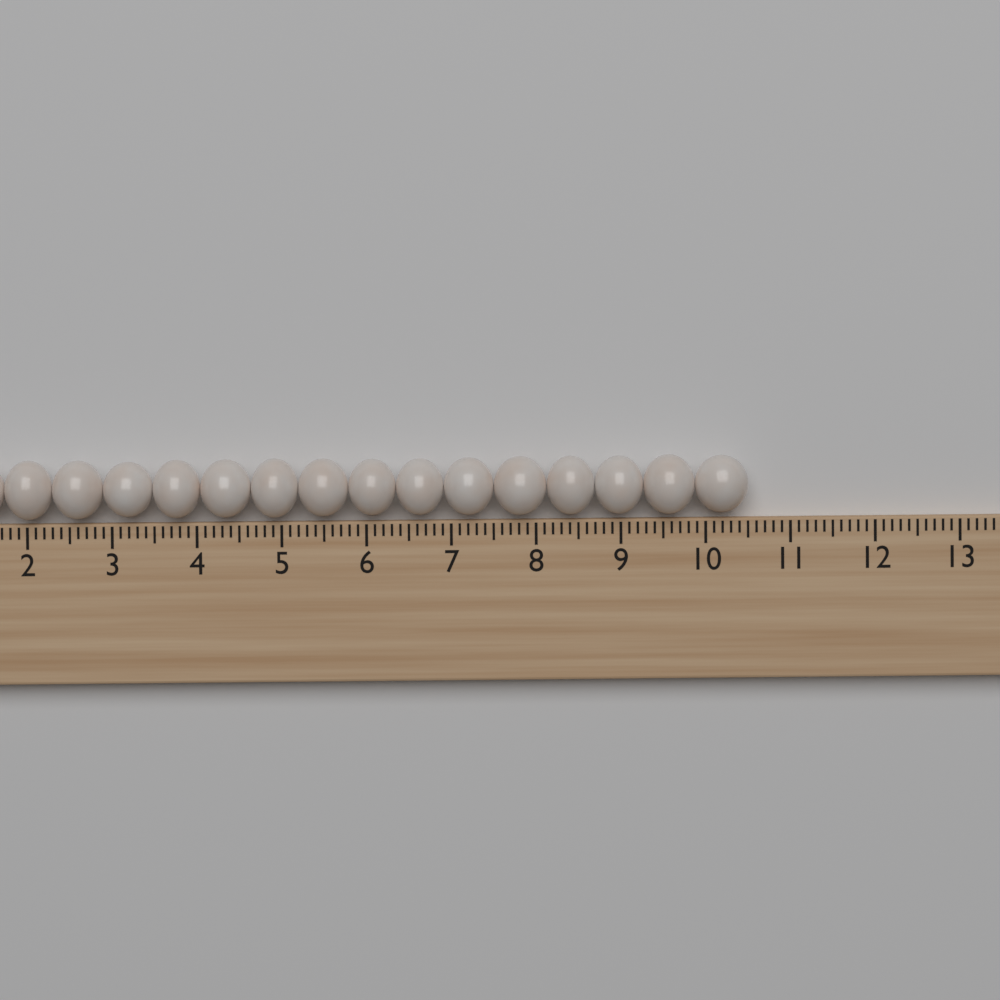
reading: 10.5 (no unit)
